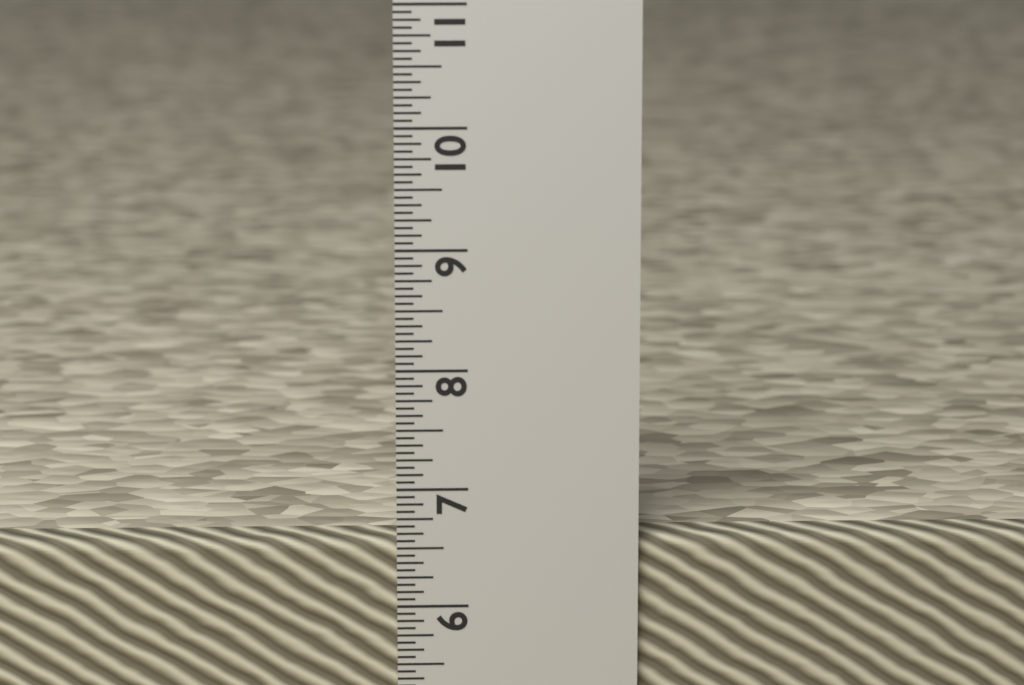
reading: 6.5625 in
